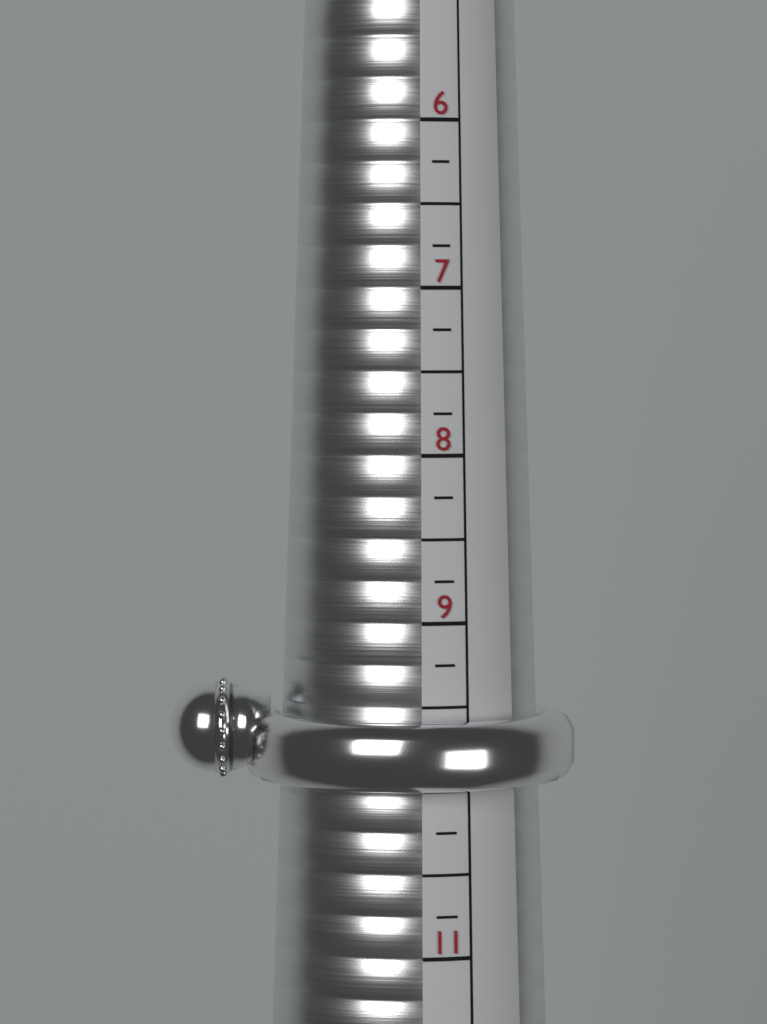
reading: 10.00 (no unit)
